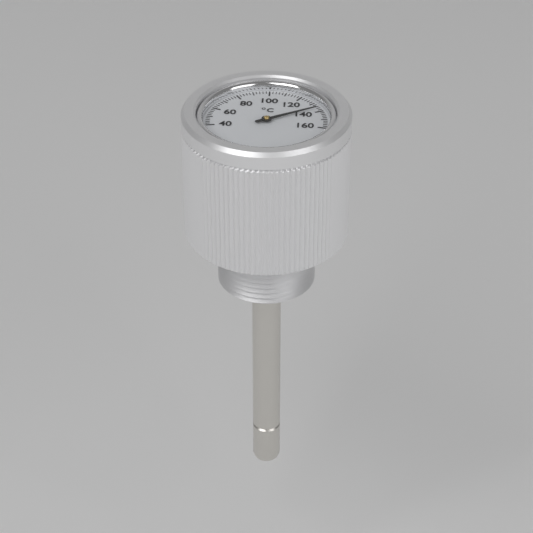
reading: 136 °C
